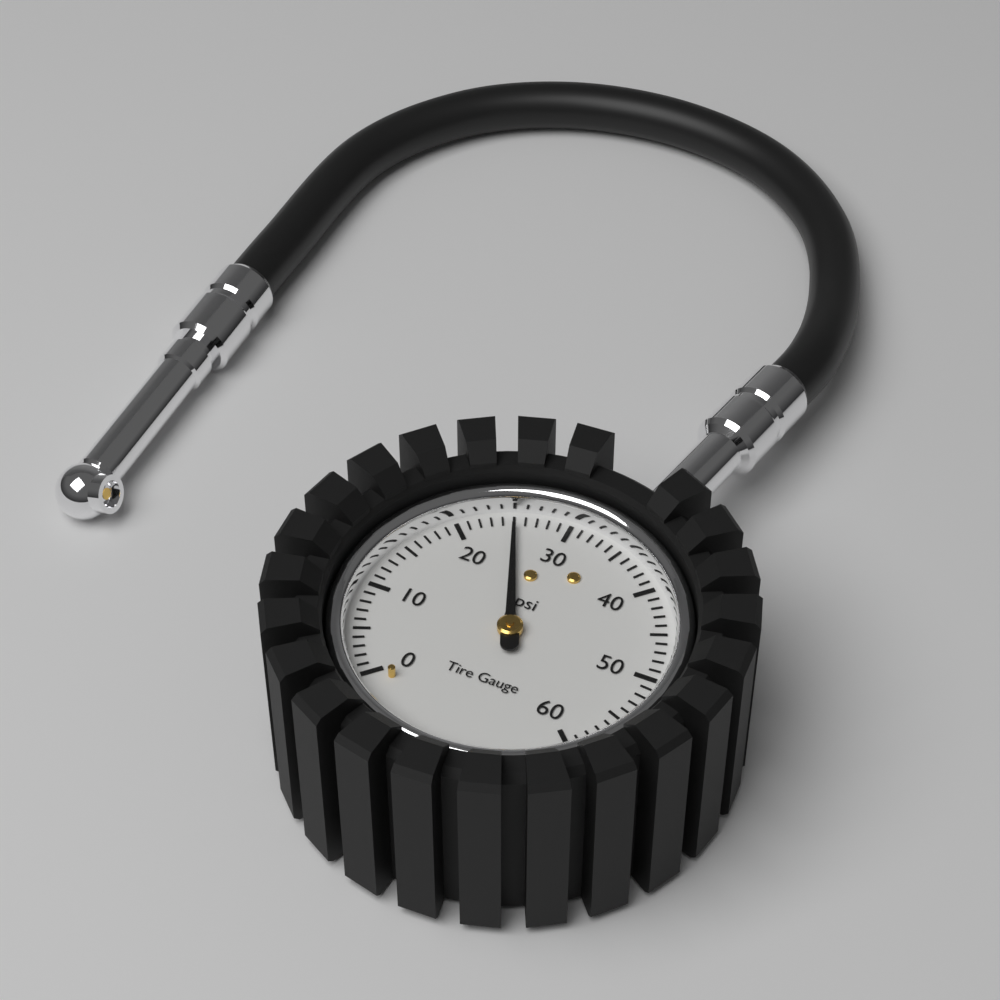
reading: 25 psi
